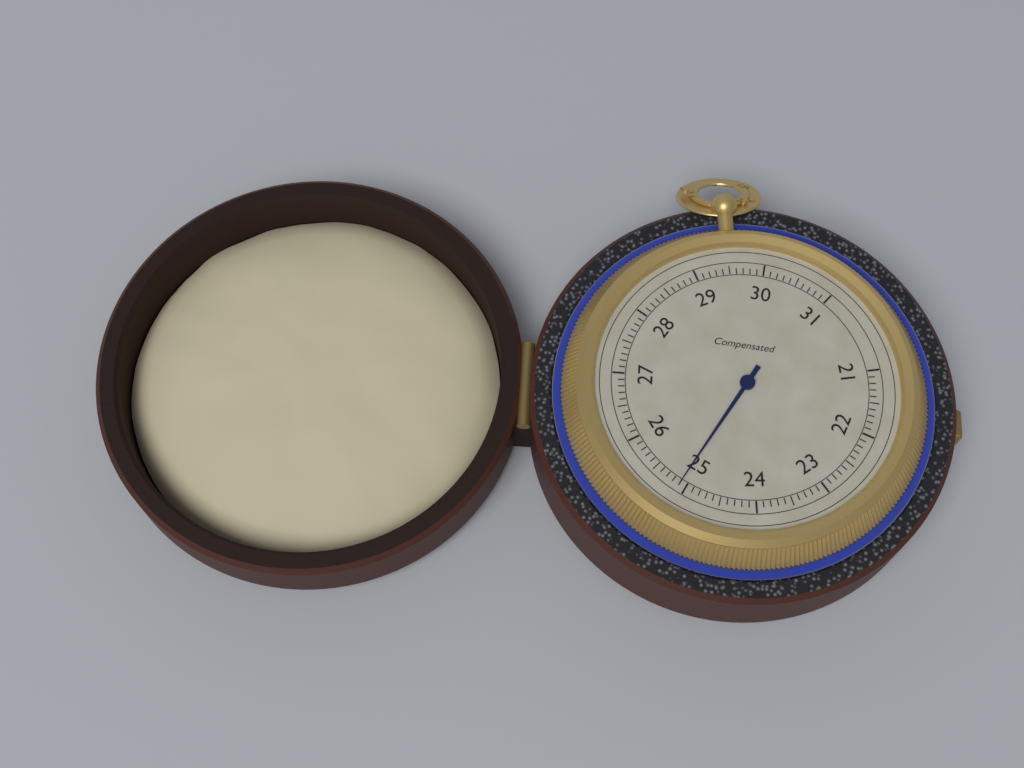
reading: 25.1 (no unit)
